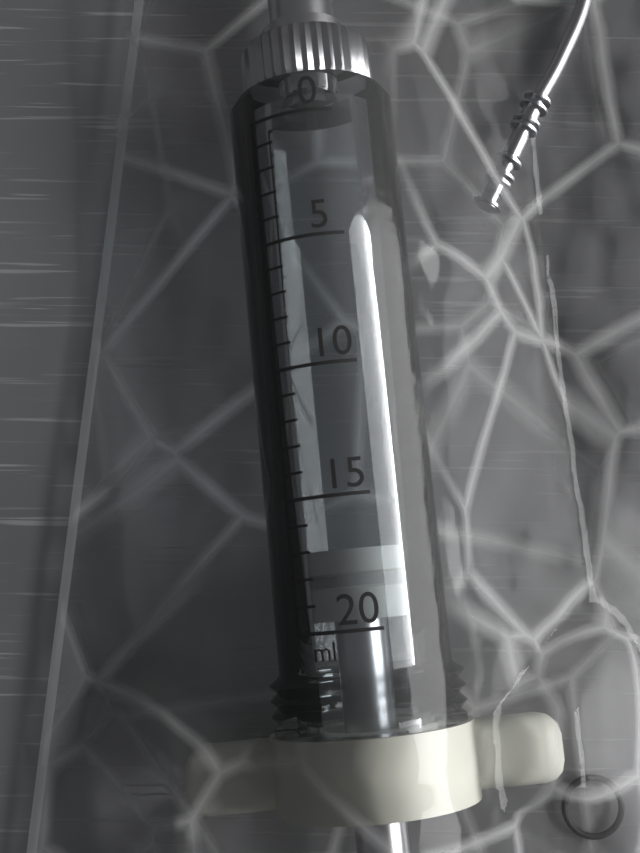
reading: 17 ml
